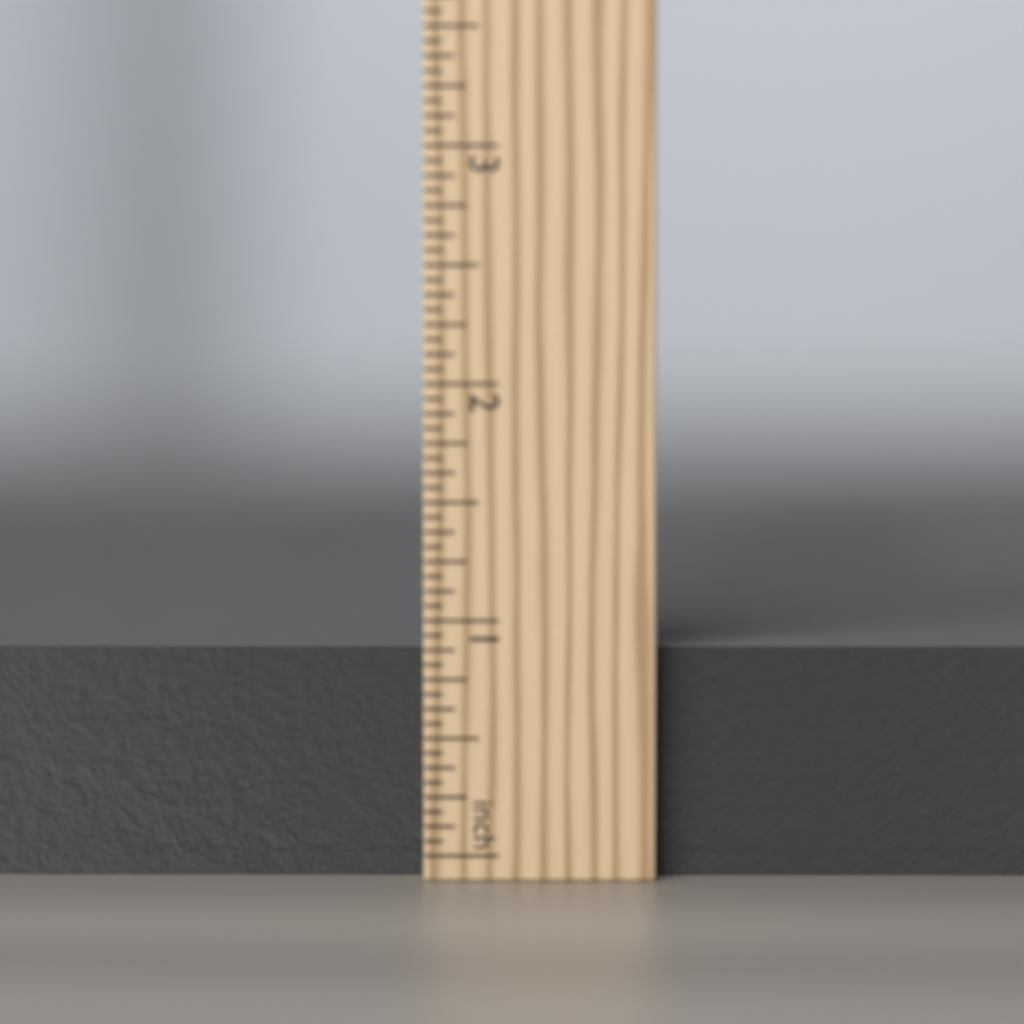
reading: 0.8750 in
